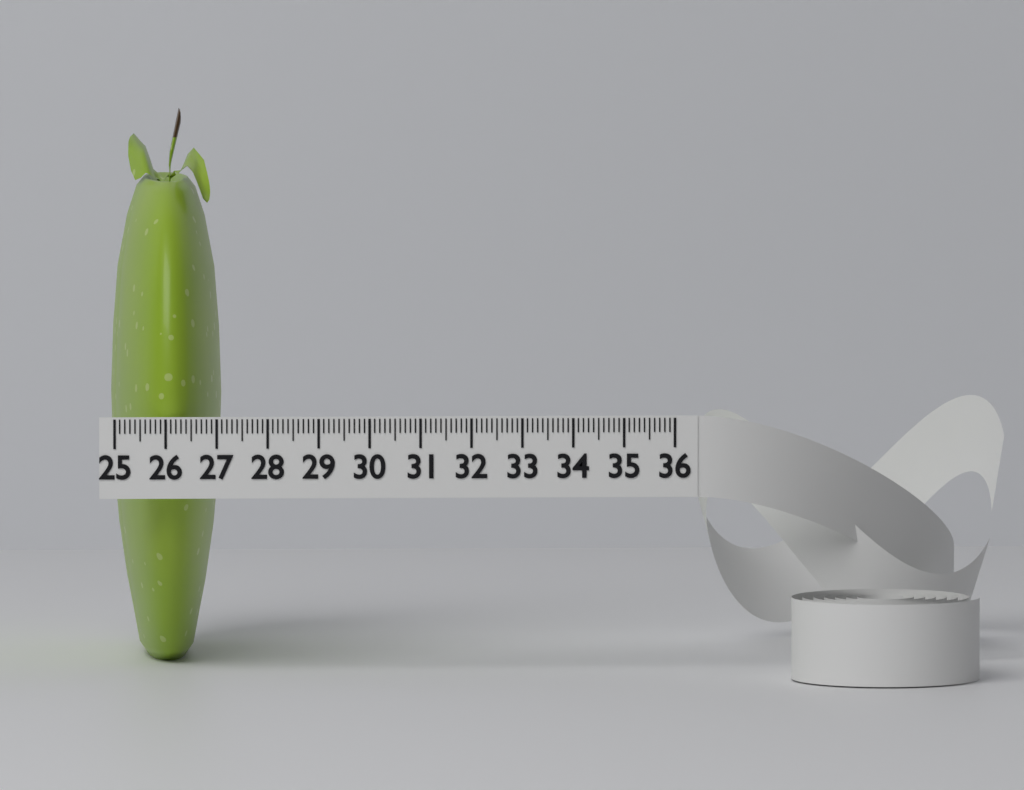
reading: 27.2 (no unit)
